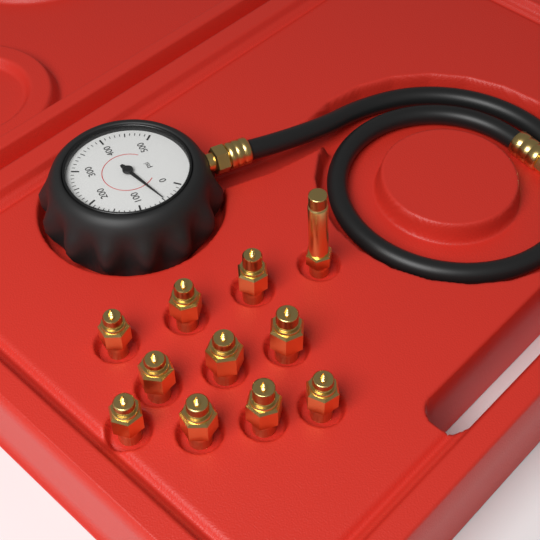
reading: 50 psi
